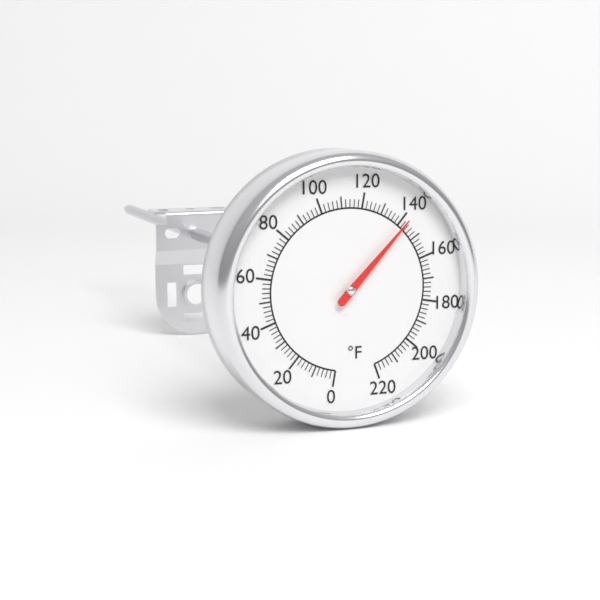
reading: 142 °F
